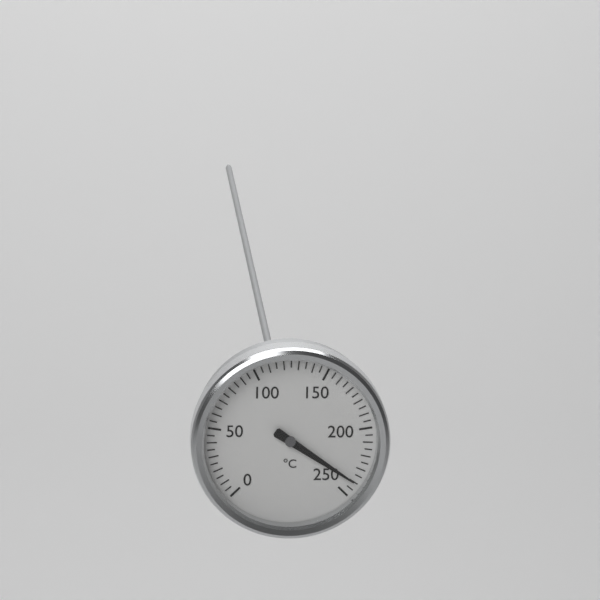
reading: 240 °C
